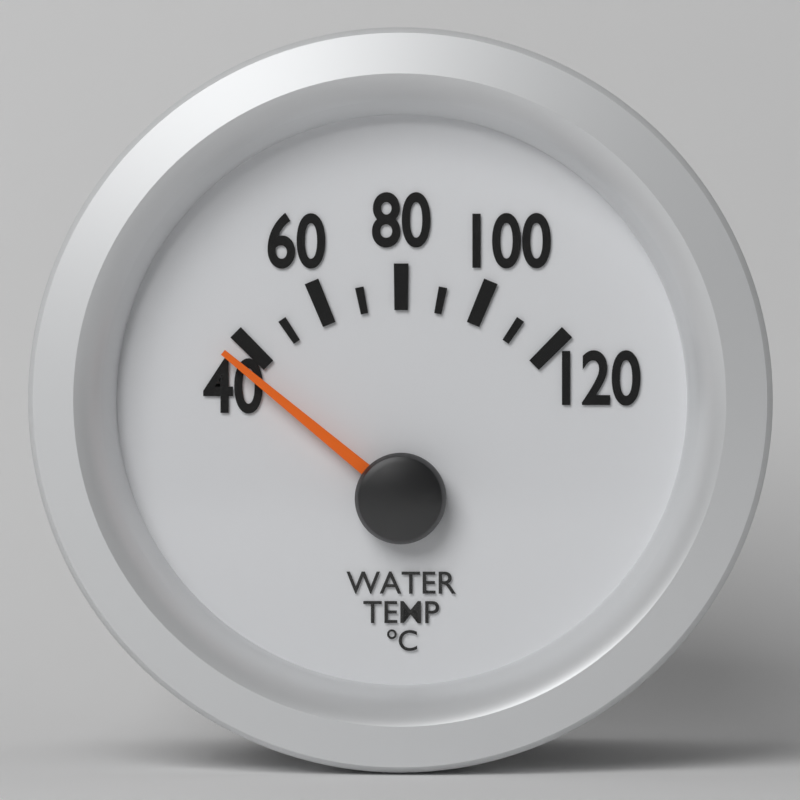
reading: 35 °C
